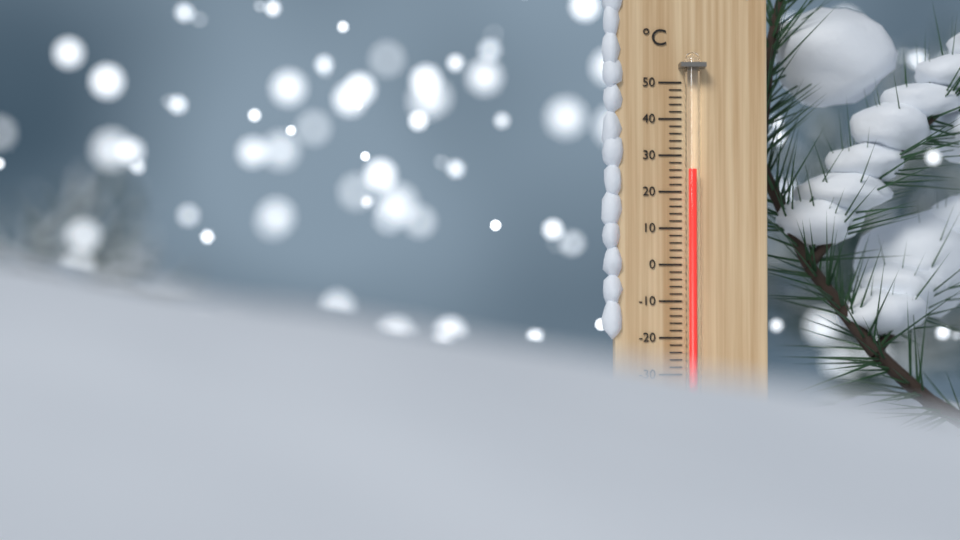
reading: 26 °C
